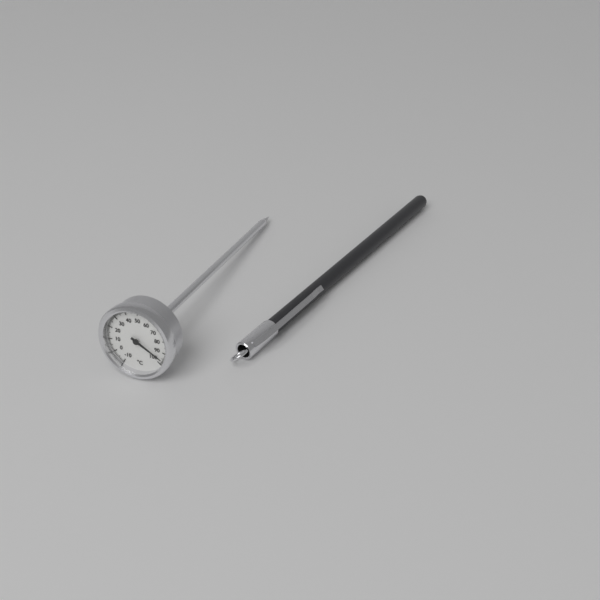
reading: 96 °C
